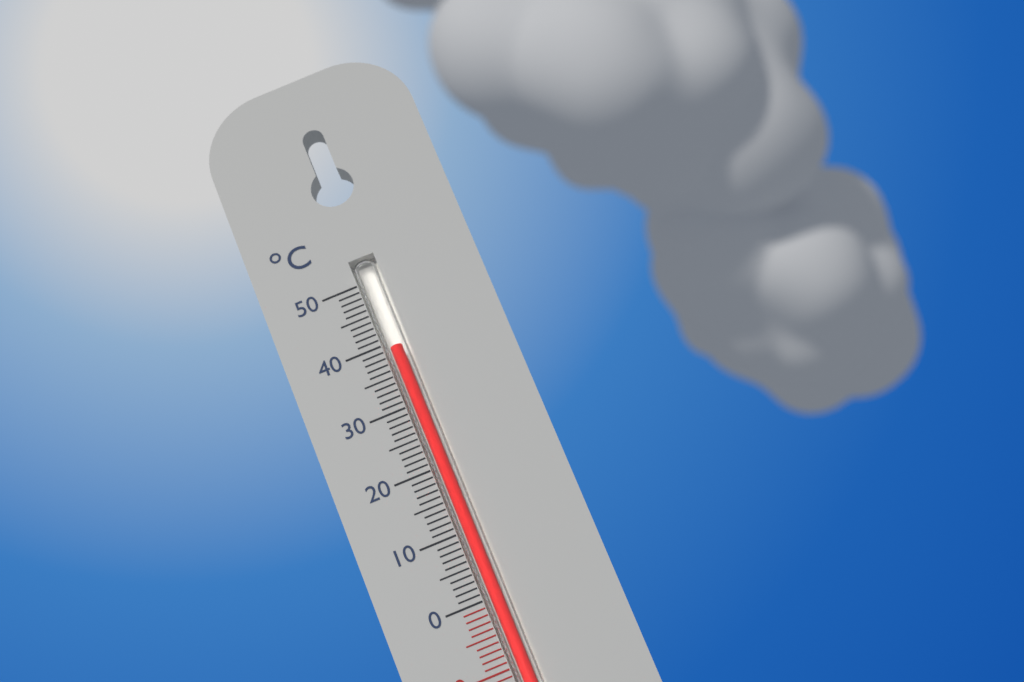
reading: 39 °C
